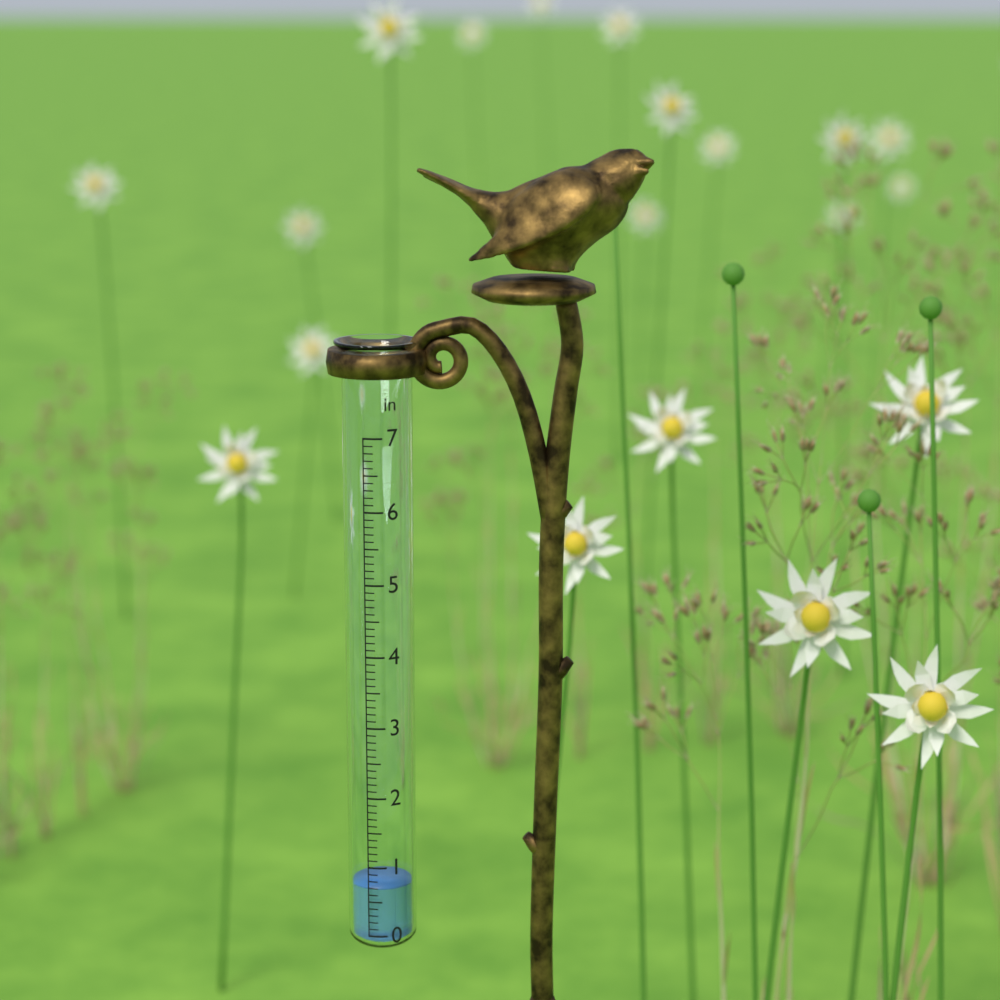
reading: 0.7 in
